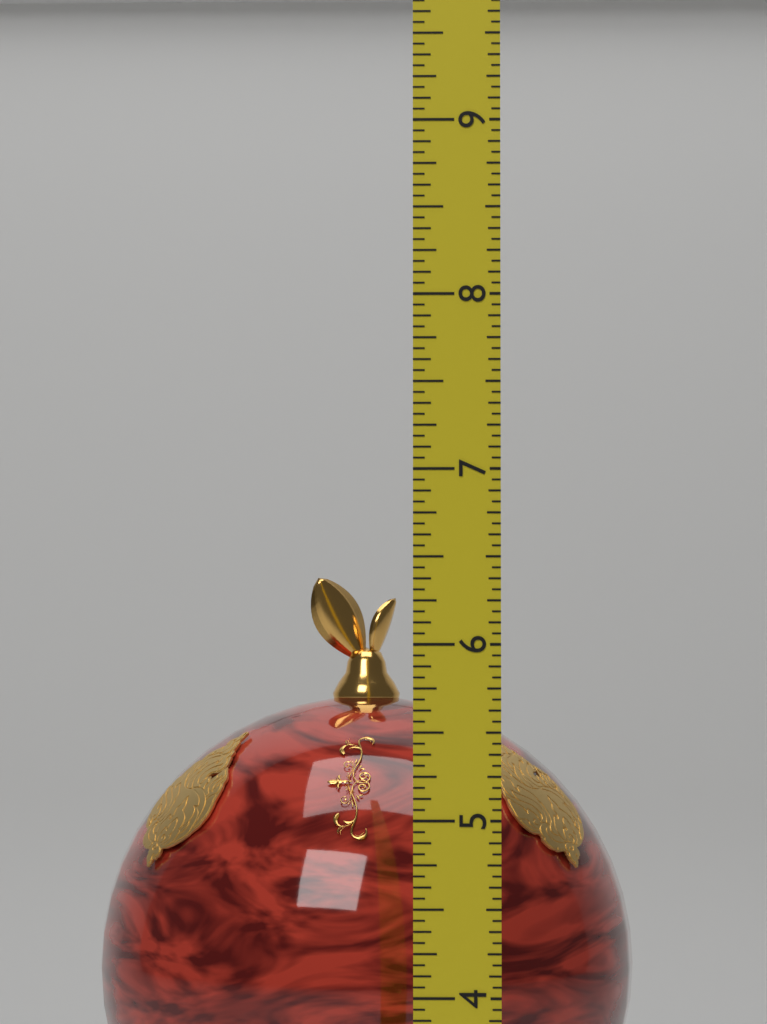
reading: 6.4375 (no unit)
